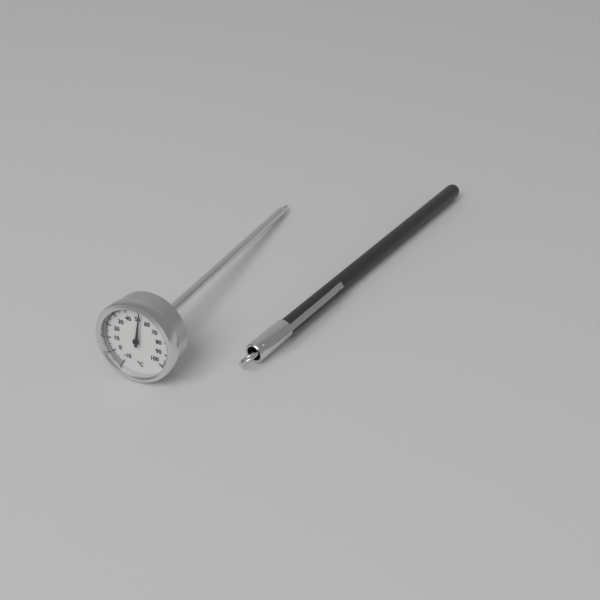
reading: 52 °C
